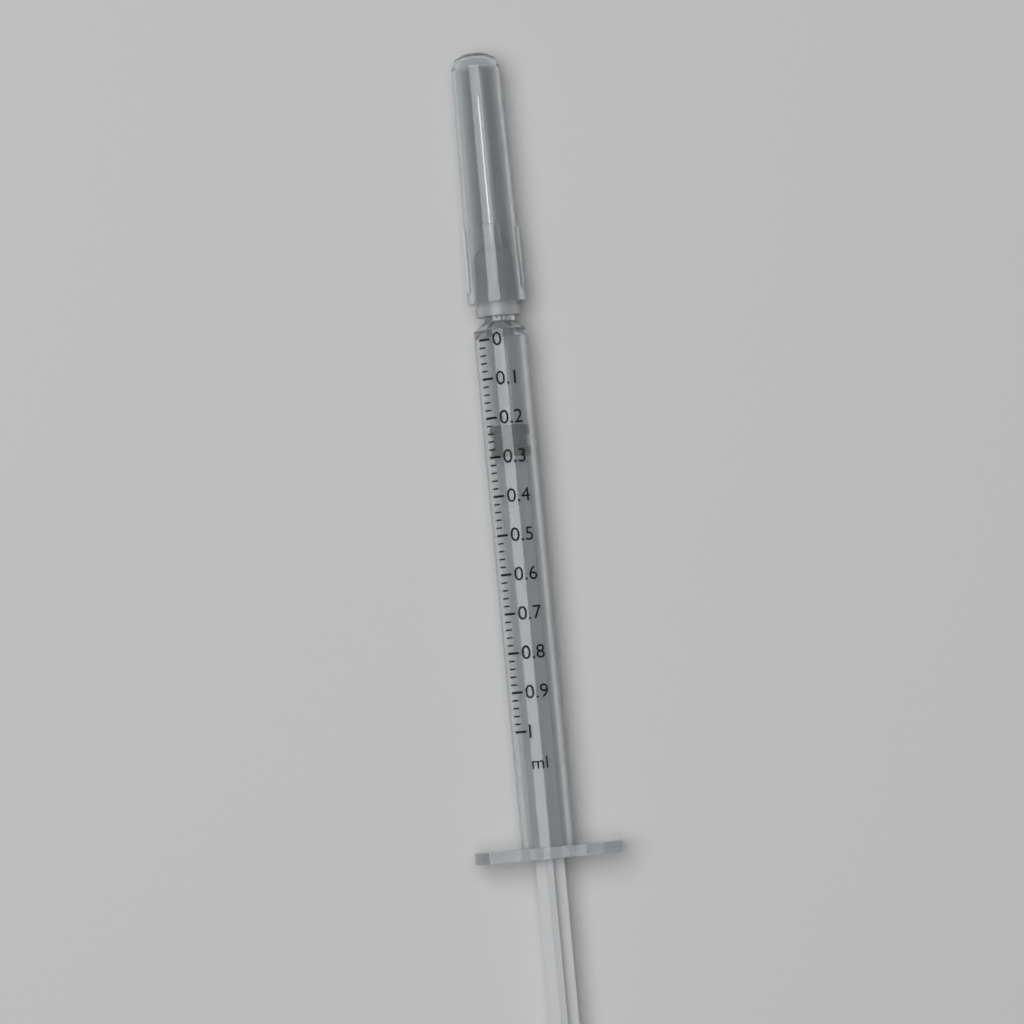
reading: 0.22 ml
